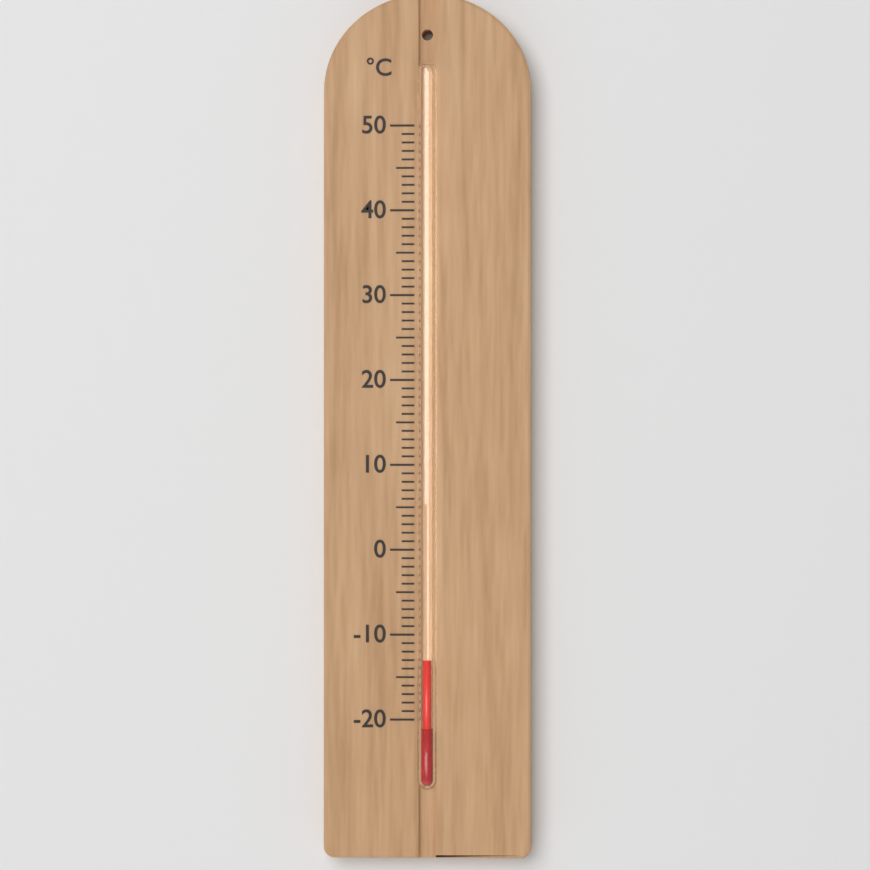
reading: -13 °C
